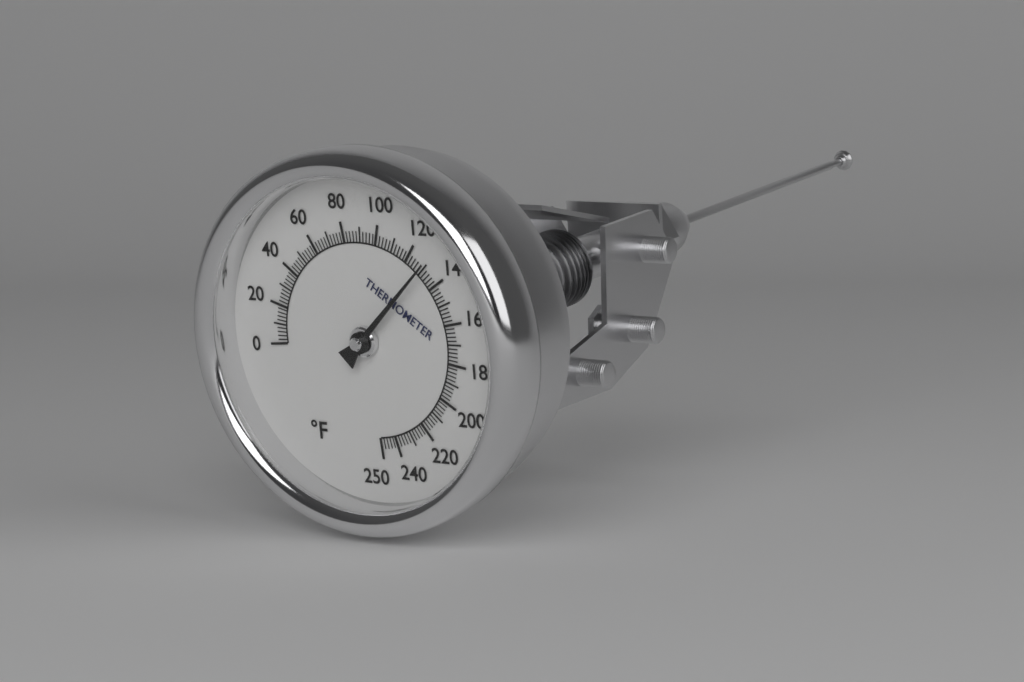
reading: 130 °F
